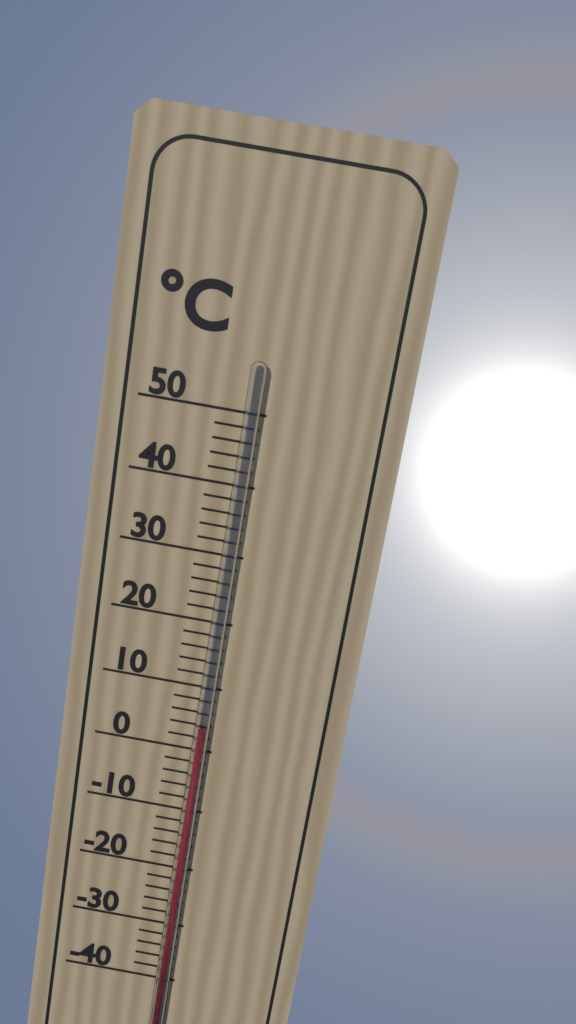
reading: 4 °C
